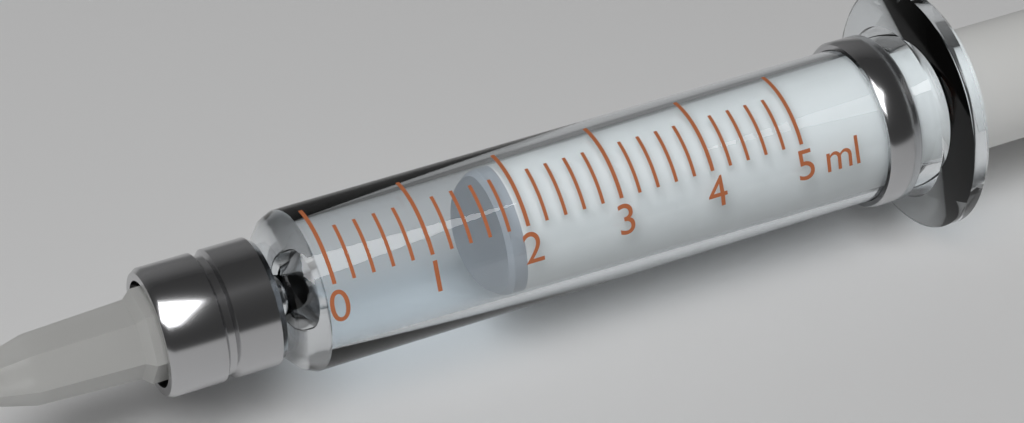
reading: 1.8 ml
